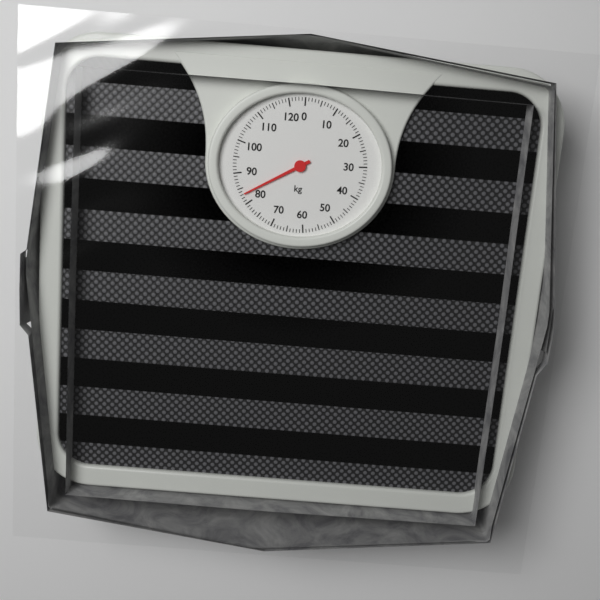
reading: 83 kg
